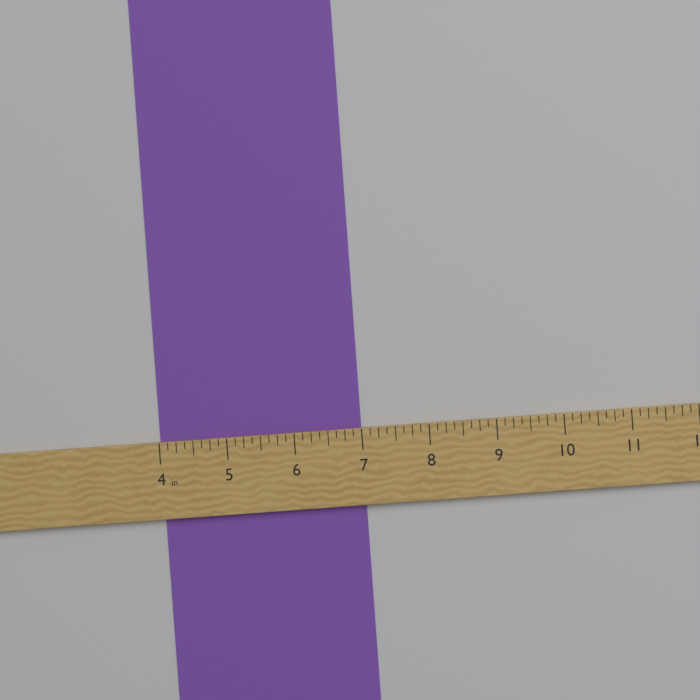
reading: 7.000 in
